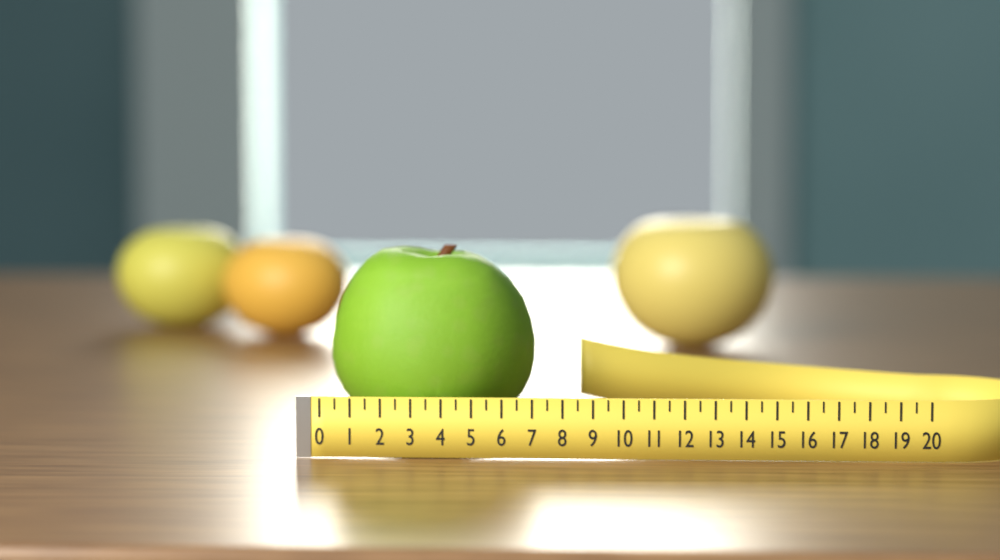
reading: 7.0 (no unit)
